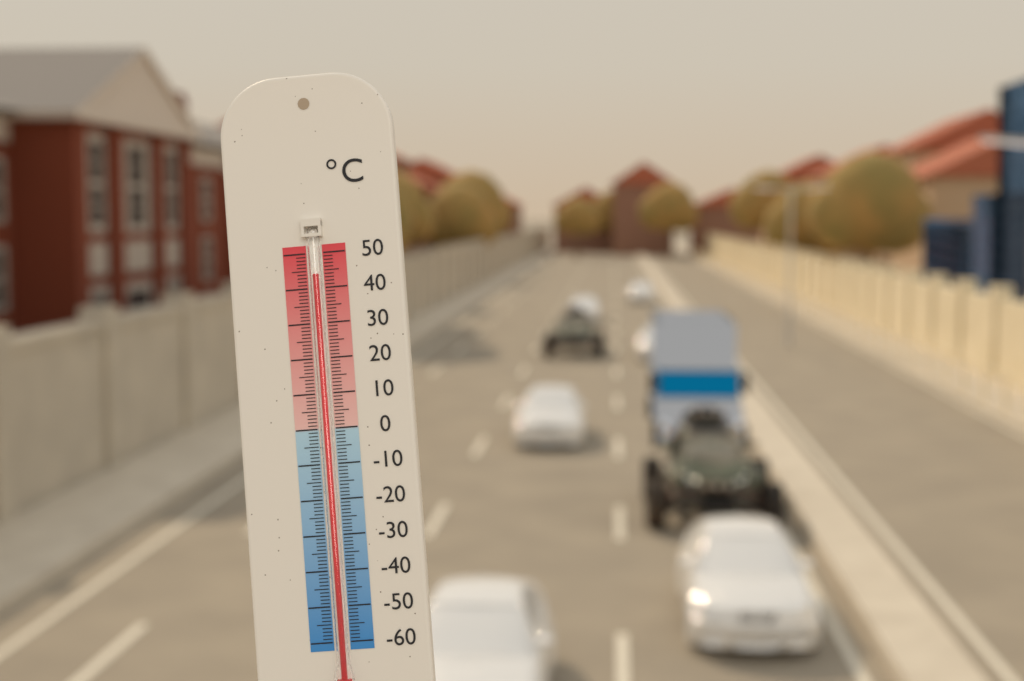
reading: 44 °C
